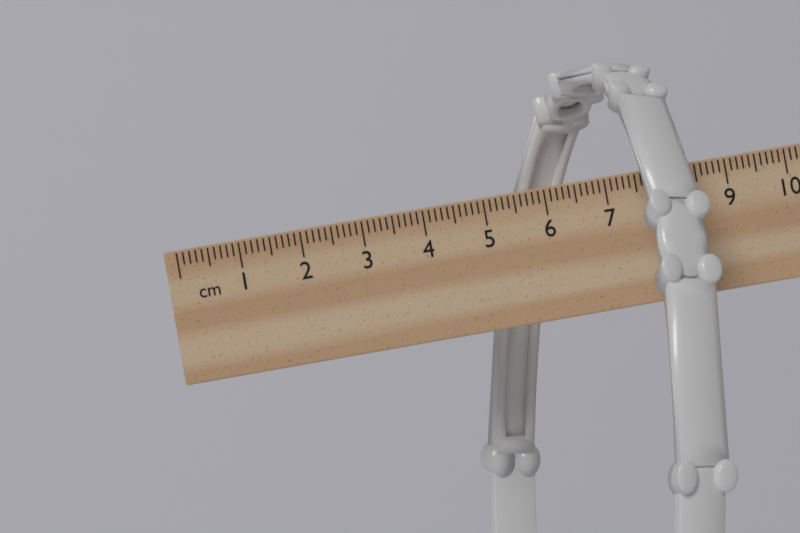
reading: 8.2 cm
